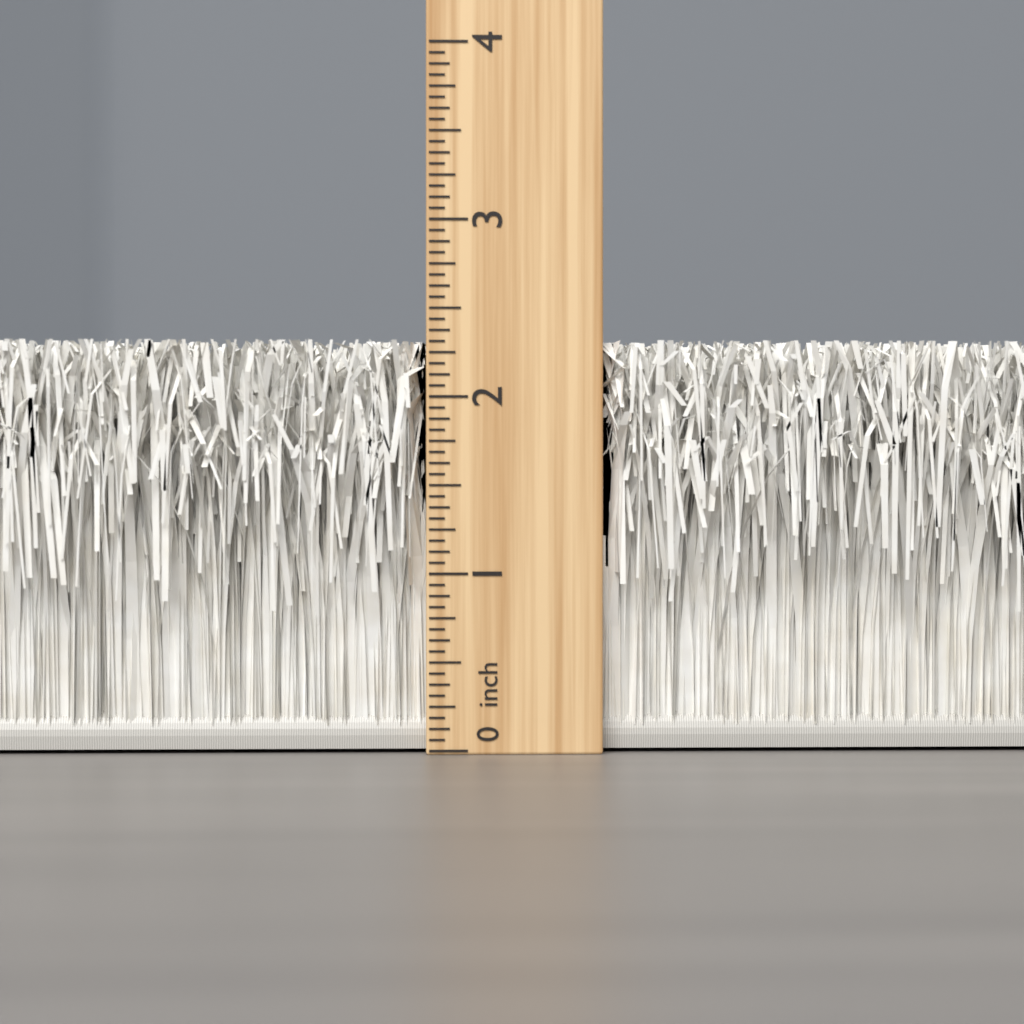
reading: 2.3125 inch
